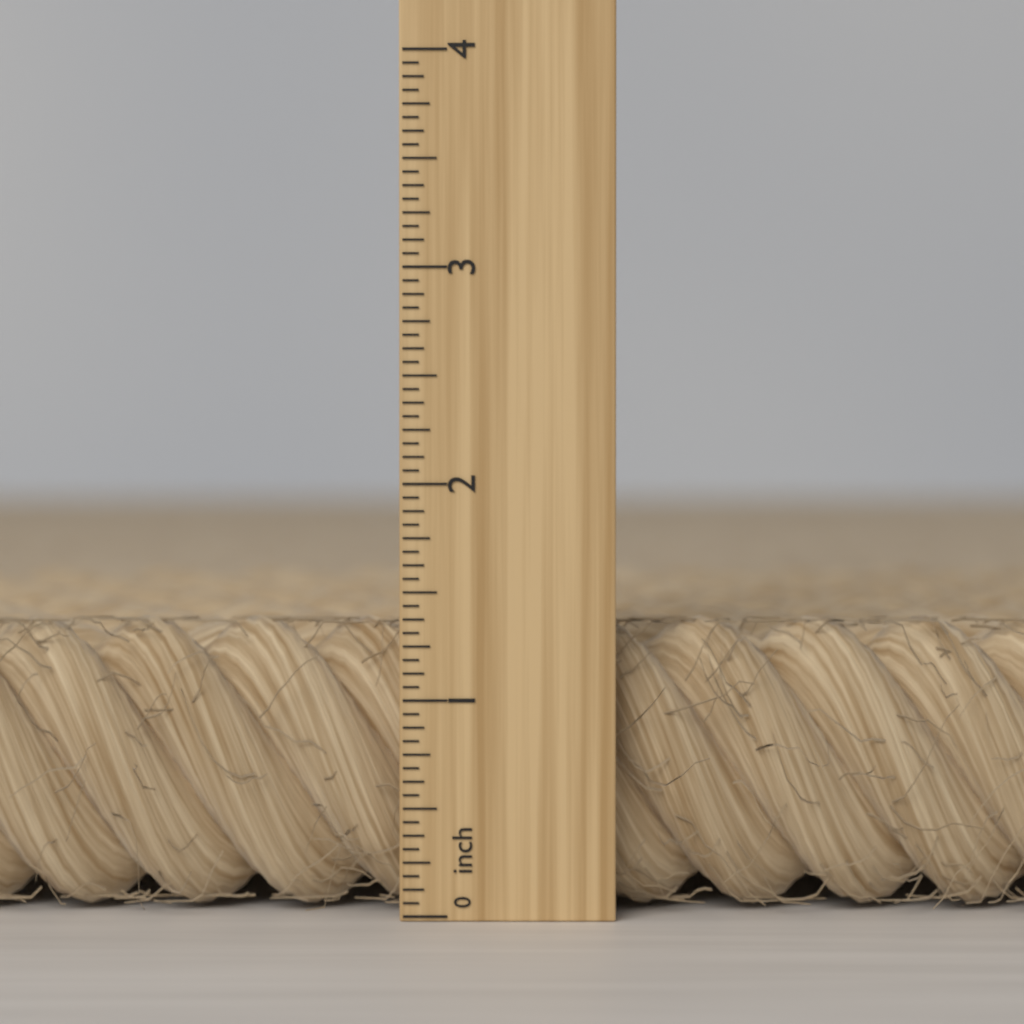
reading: 1.3750 inch
